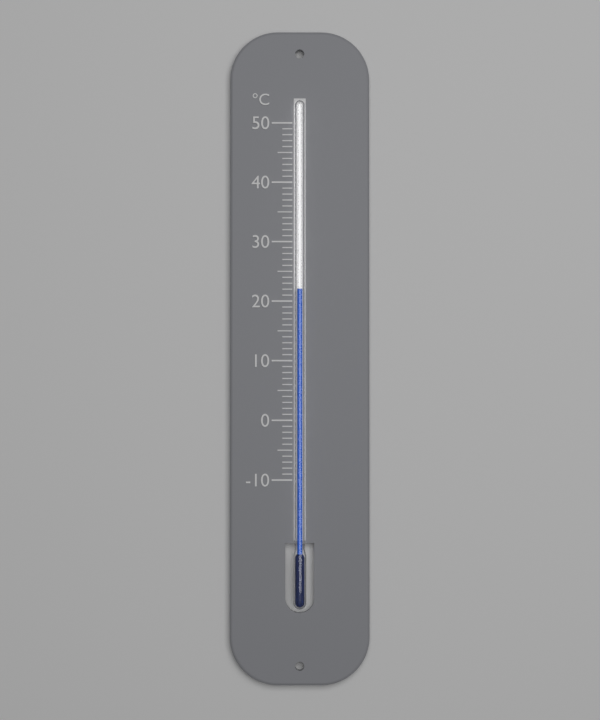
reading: 22 °C
